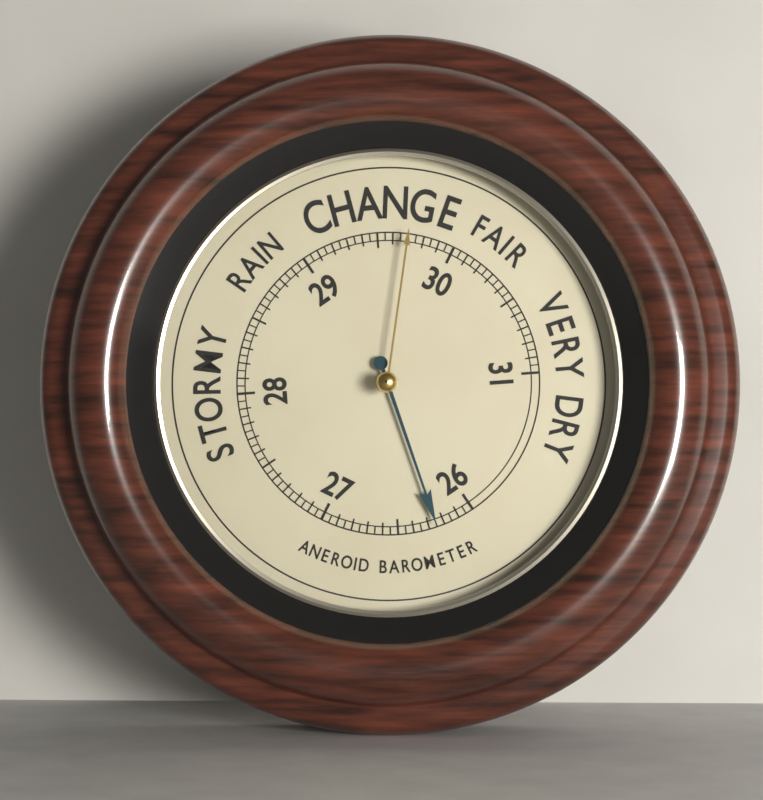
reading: 26.25 (no unit)
